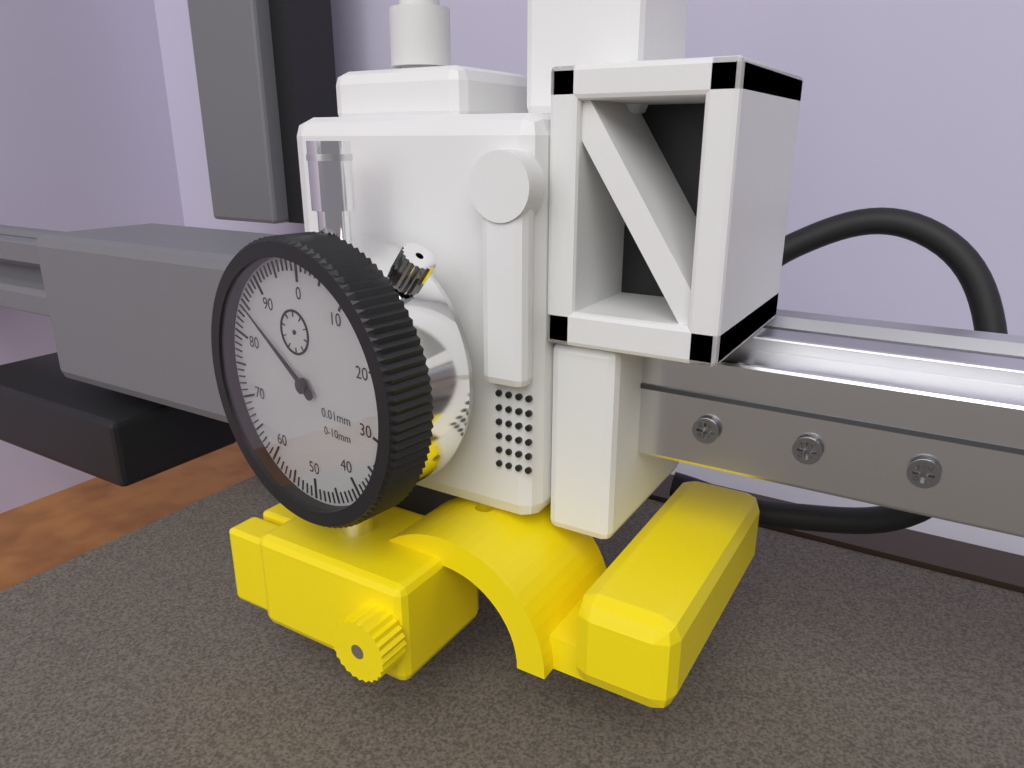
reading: 85 0.01mm
